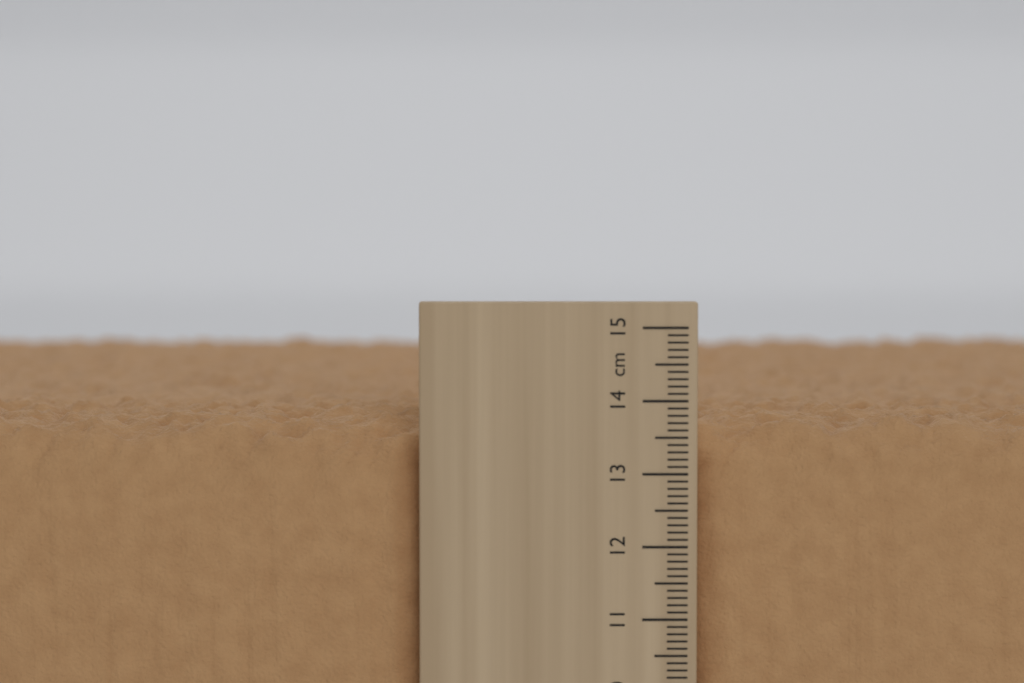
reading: 13.8 cm
